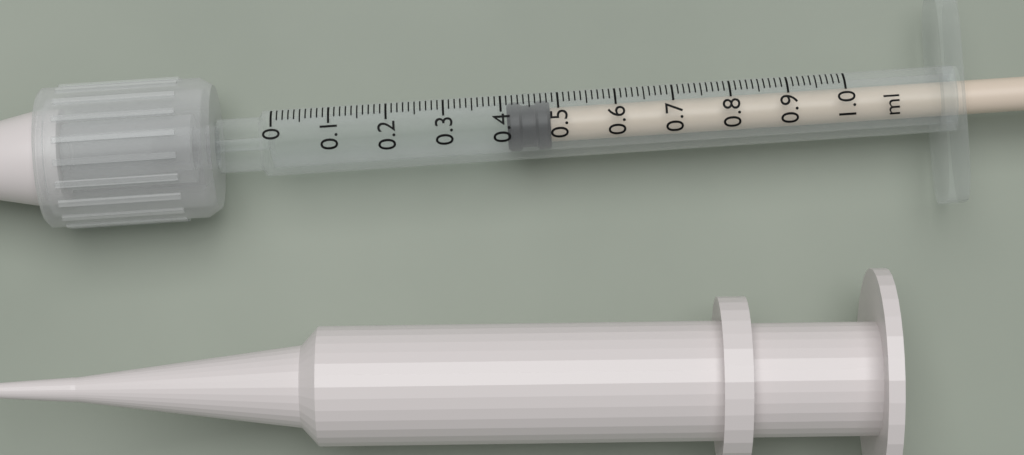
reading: 0.41 ml
